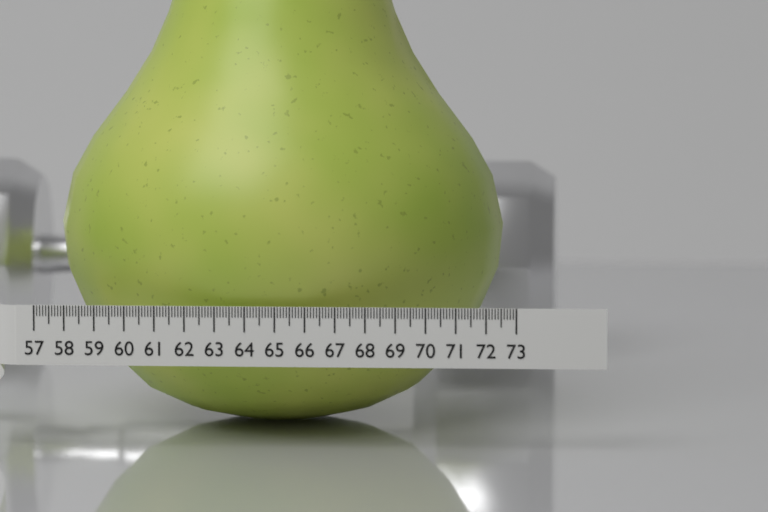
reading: 72.3 (no unit)
